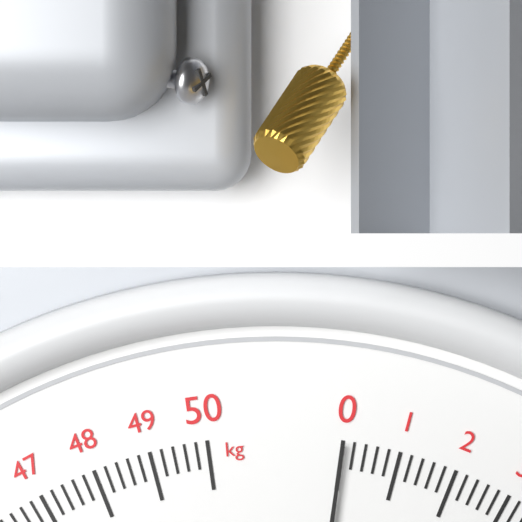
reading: 0.0 kg
